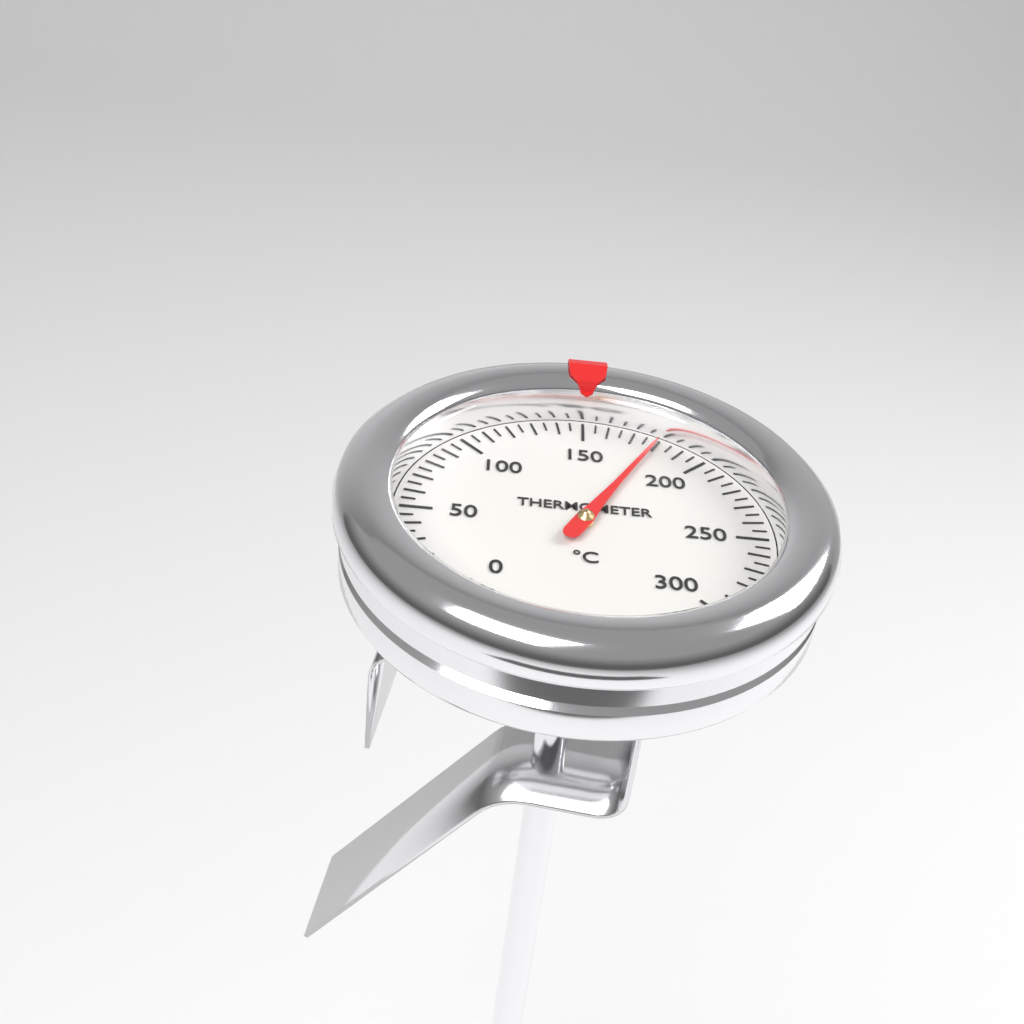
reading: 180 °C
